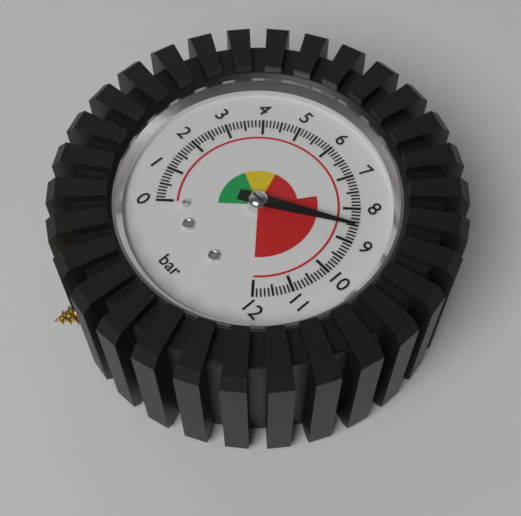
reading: 8.6 bar
